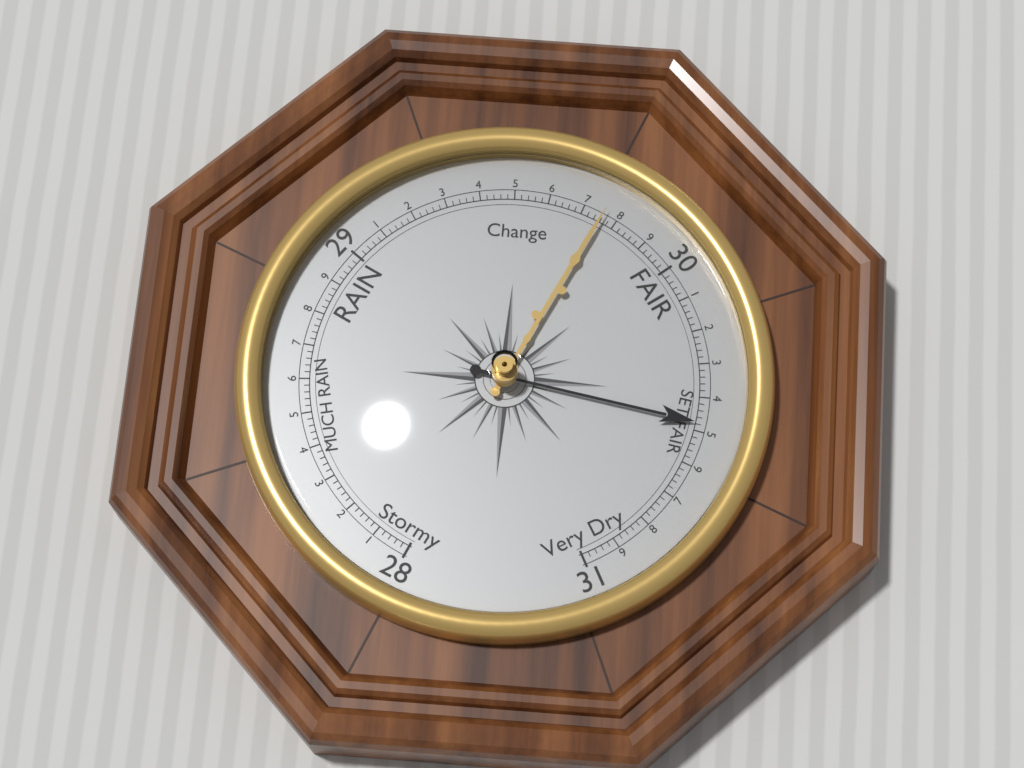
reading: 30.48 (no unit)
